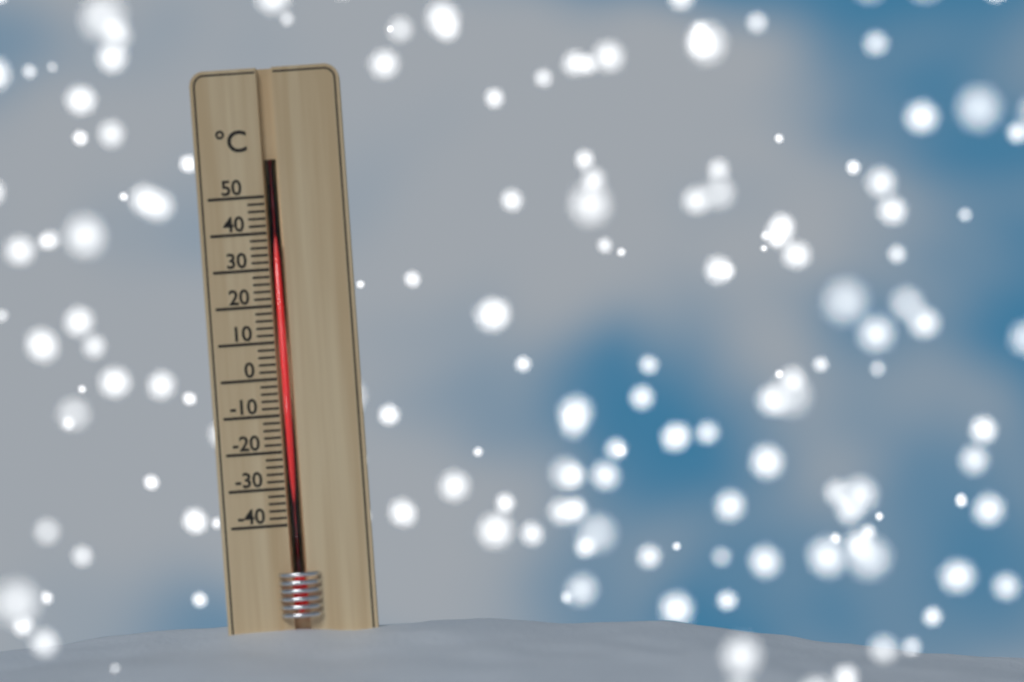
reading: 38 °C
